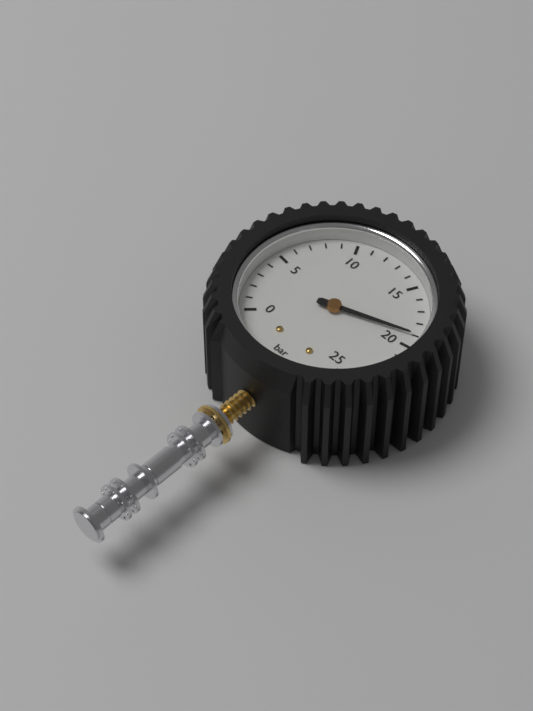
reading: 19 bar
